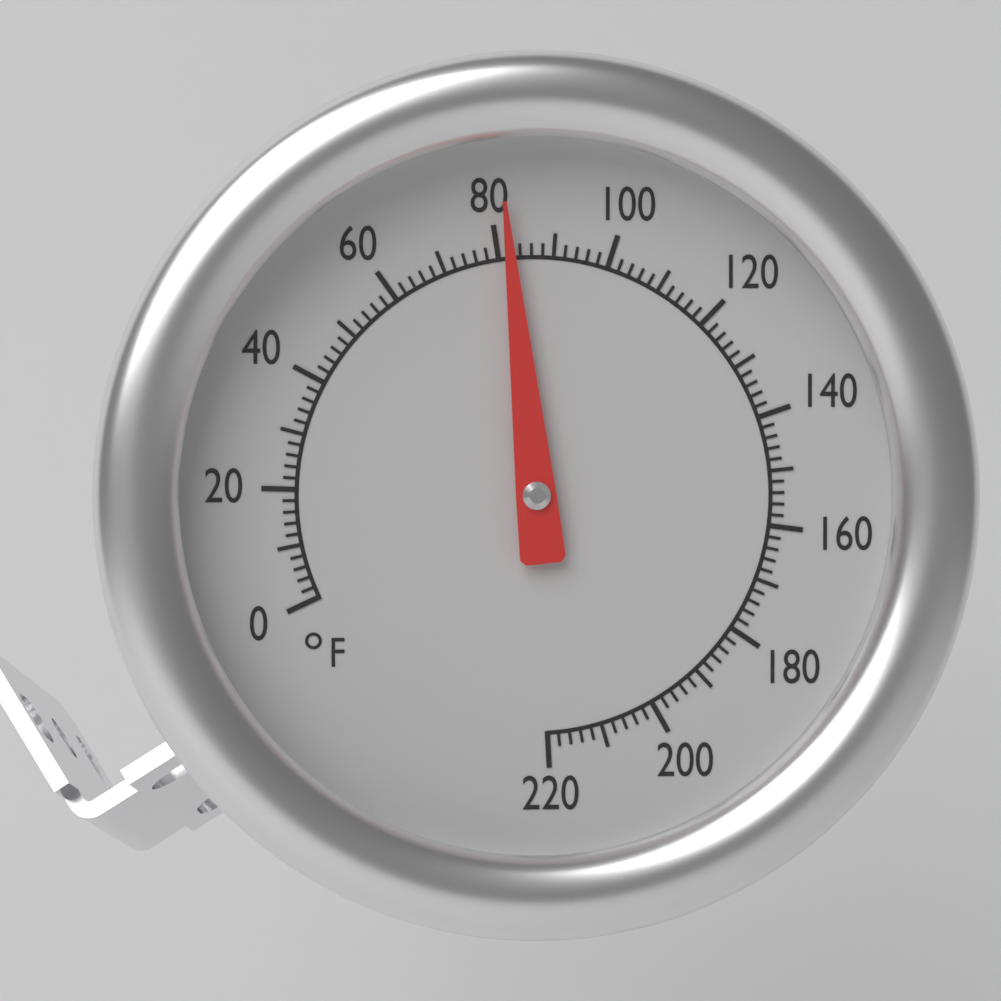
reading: 82 °F
